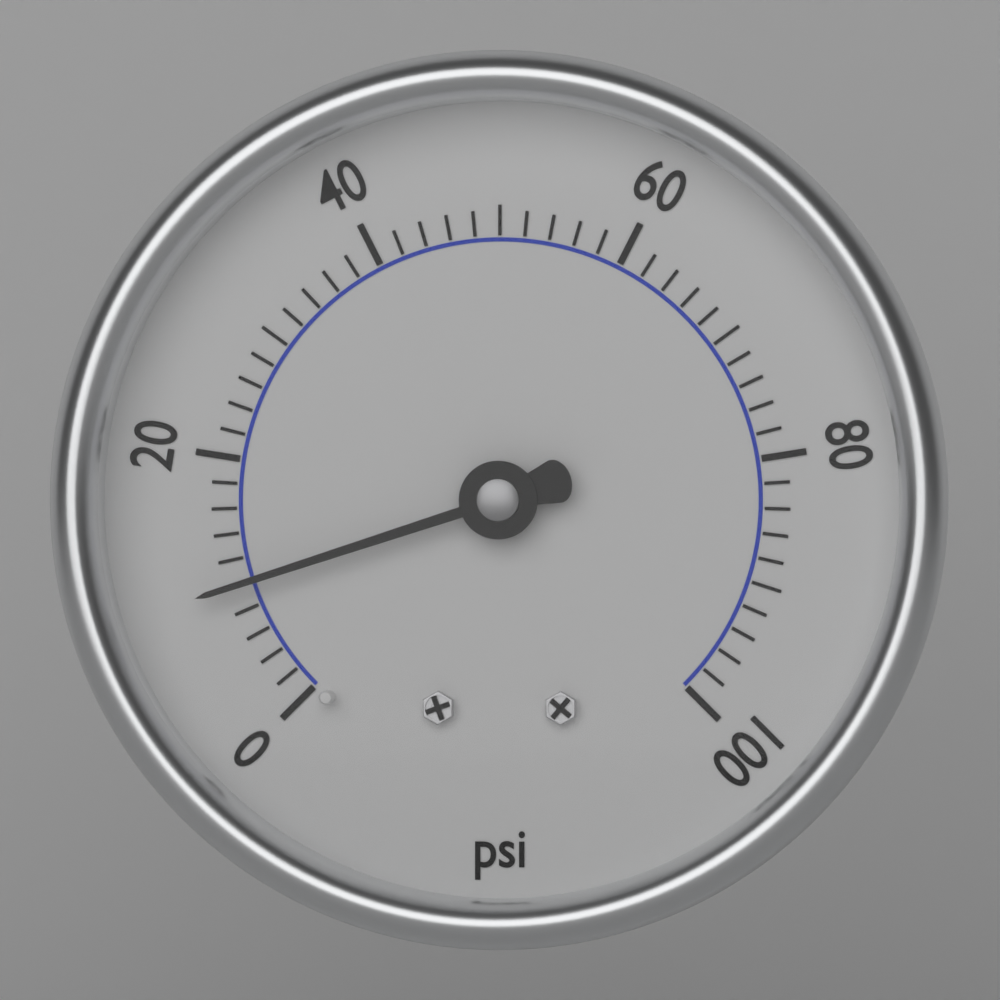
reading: 10 psi
